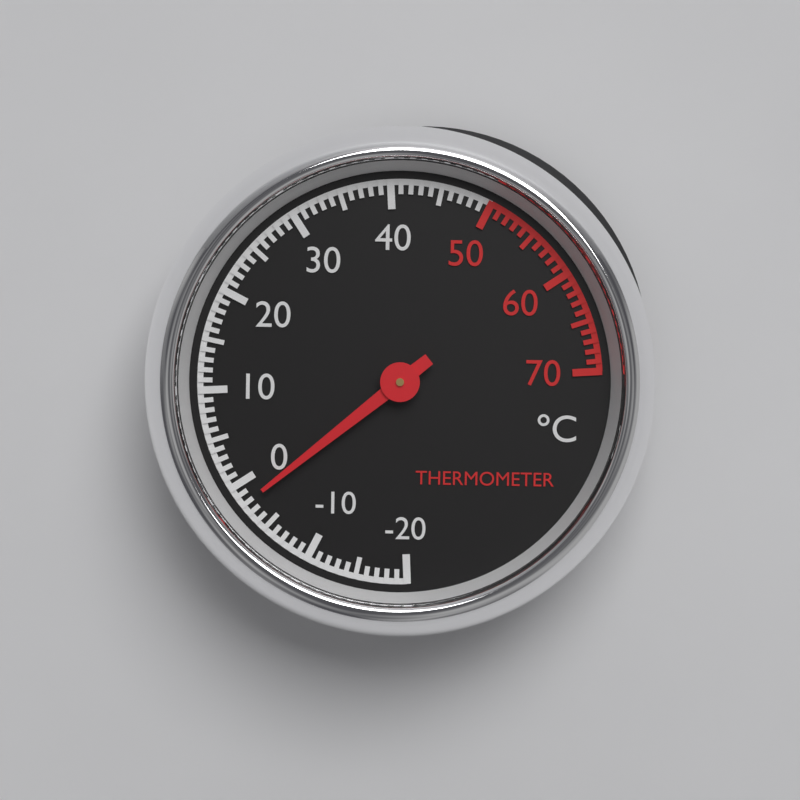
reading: -2 °C
